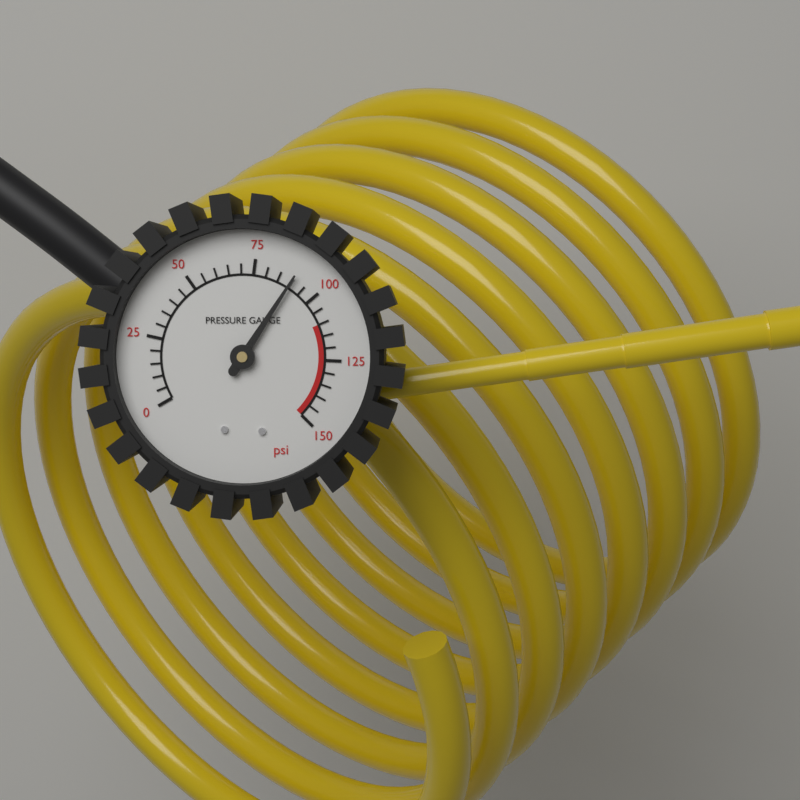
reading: 90 psi
